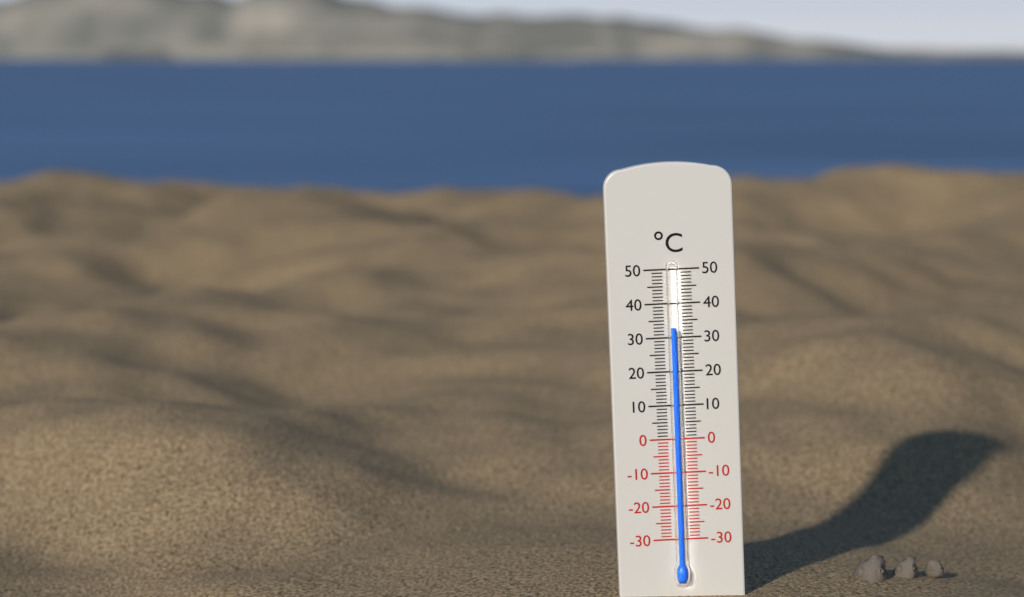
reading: 33 °C
